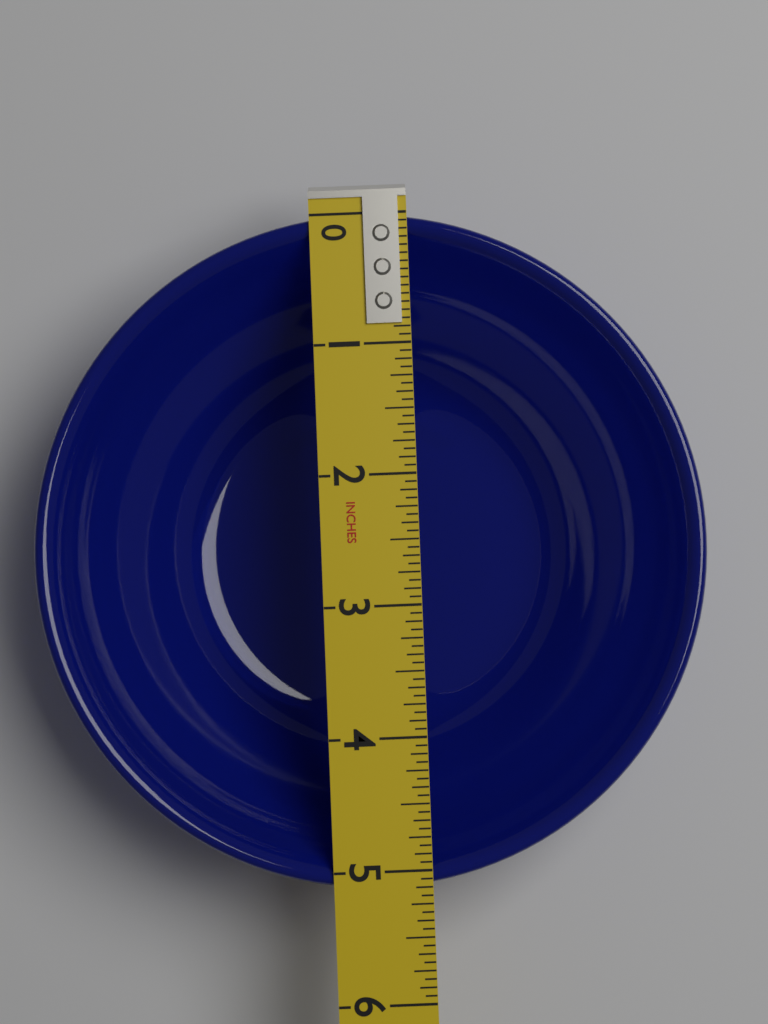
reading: 5.1250 in
